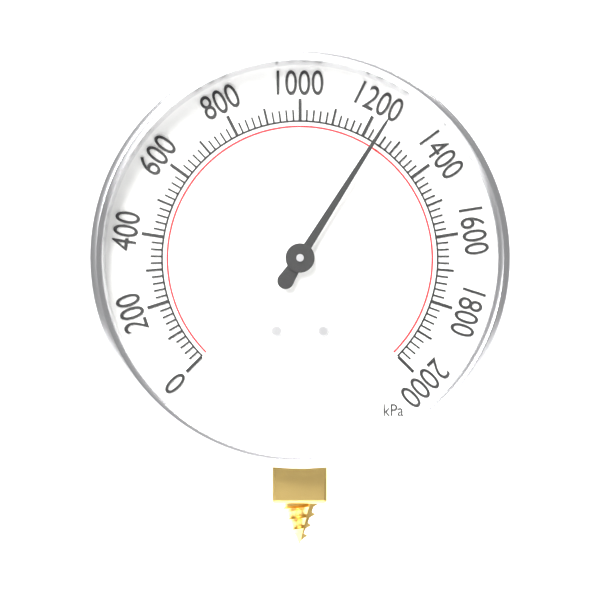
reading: 1240 kPa
